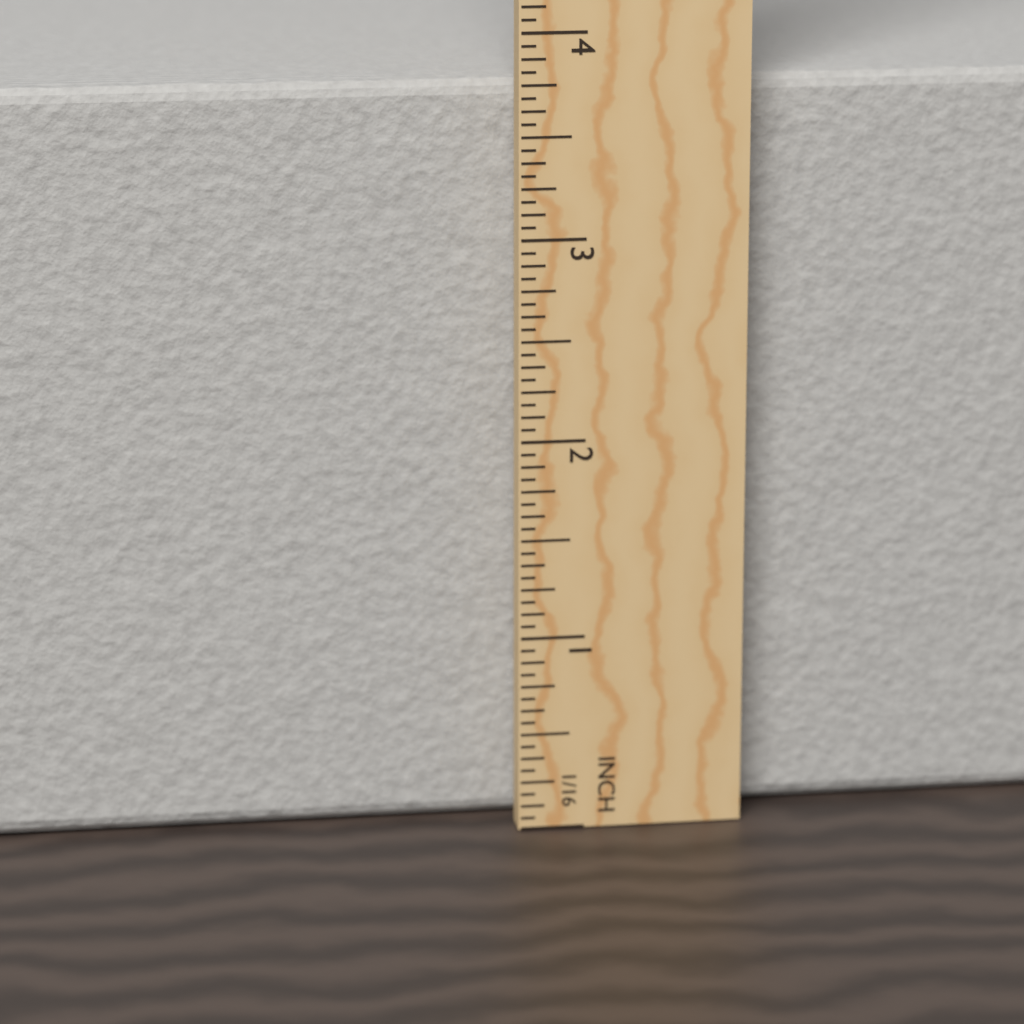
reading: 3.7500 in
